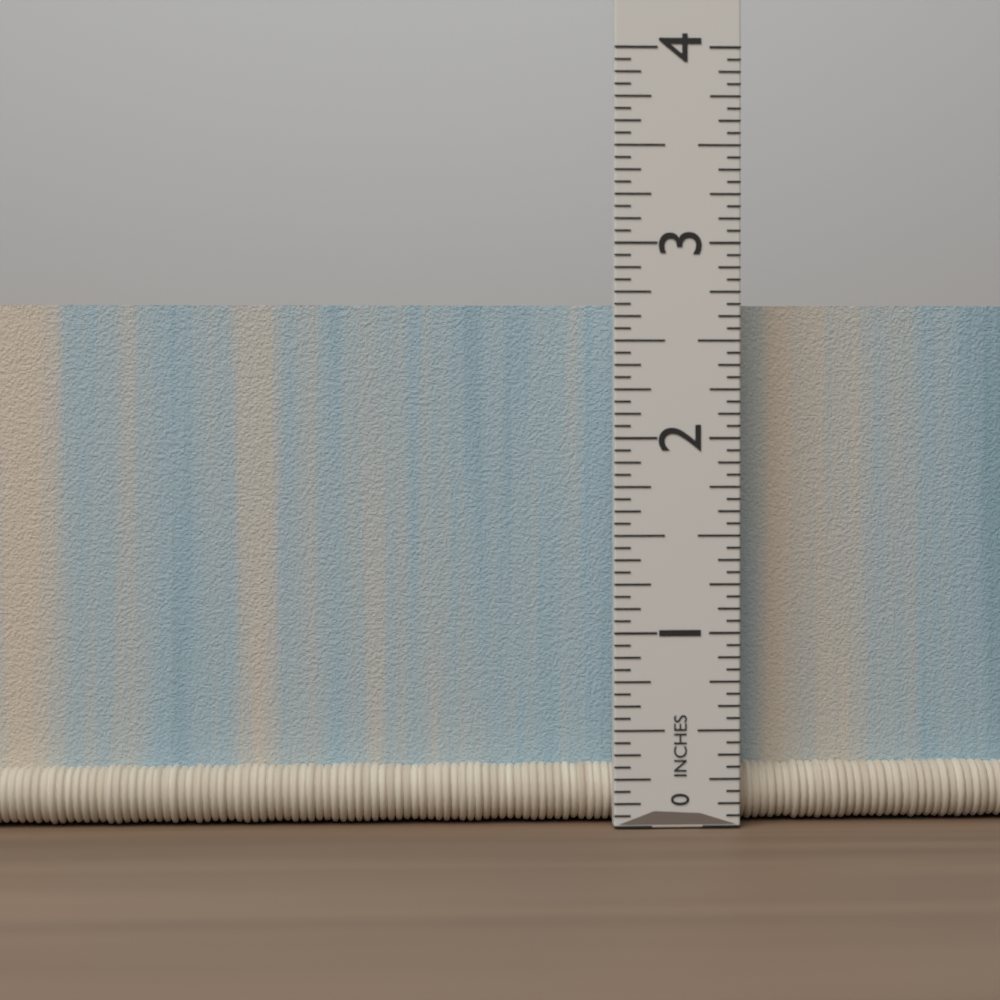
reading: 2.6875 in
